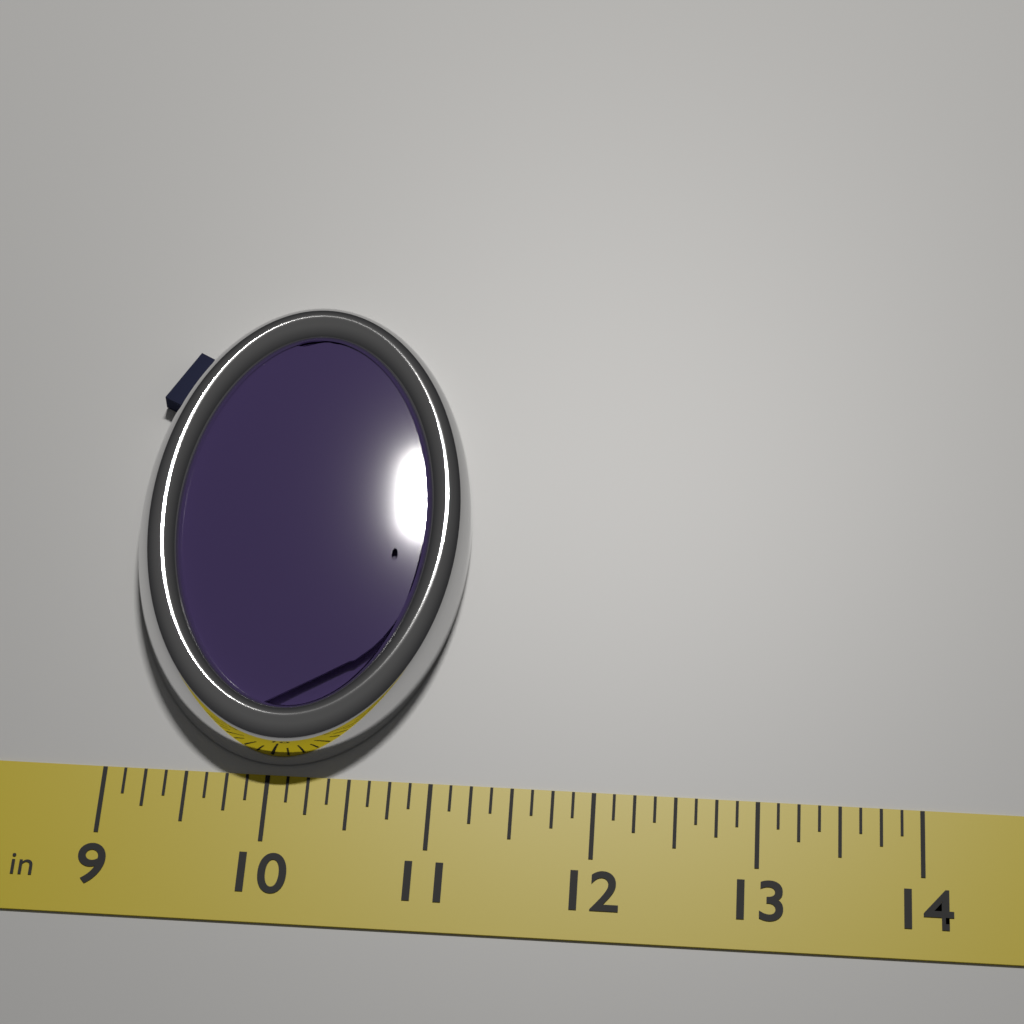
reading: 11.125 in
